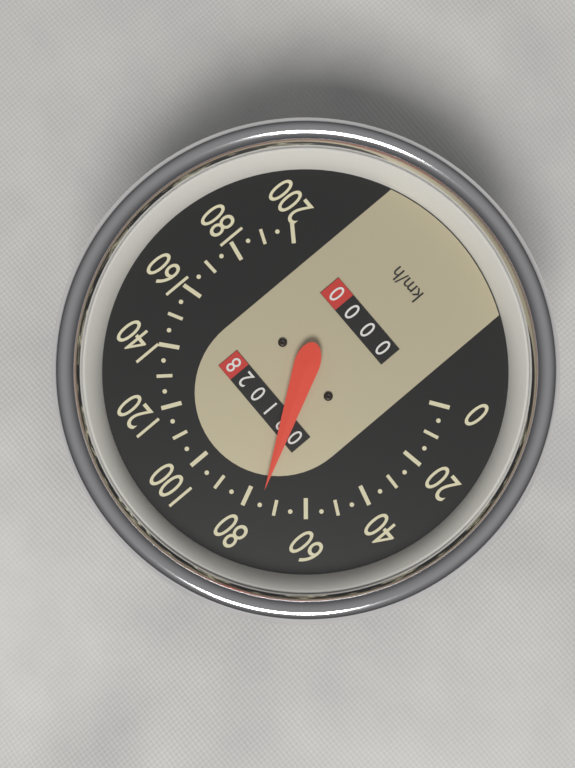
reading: 75 km/h
